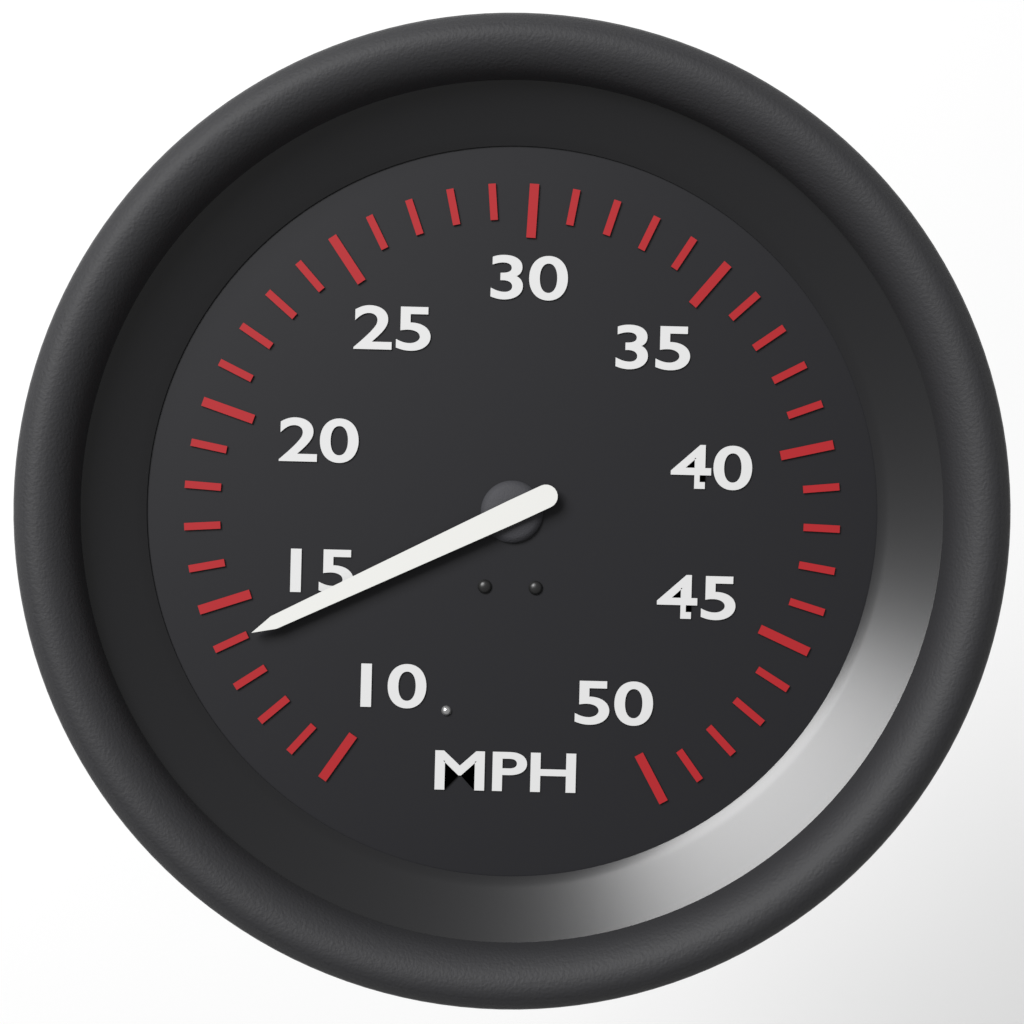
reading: 14 MPH
